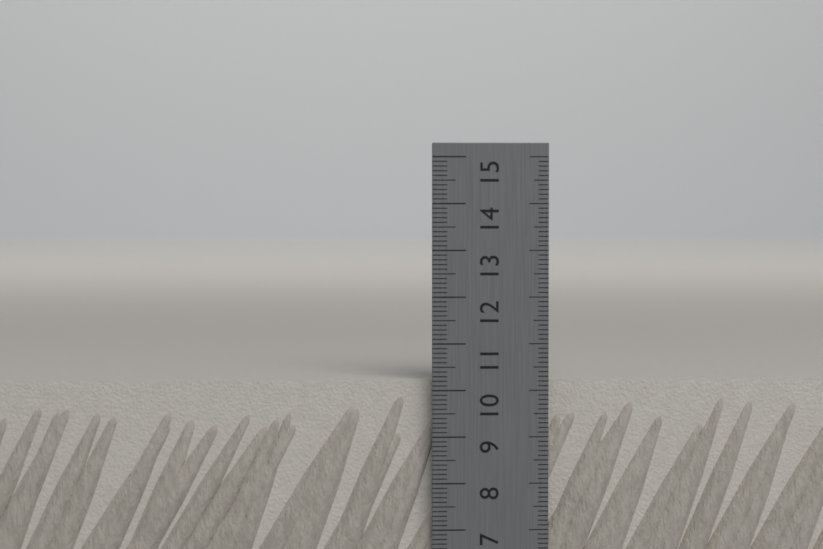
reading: 10.2 cm
